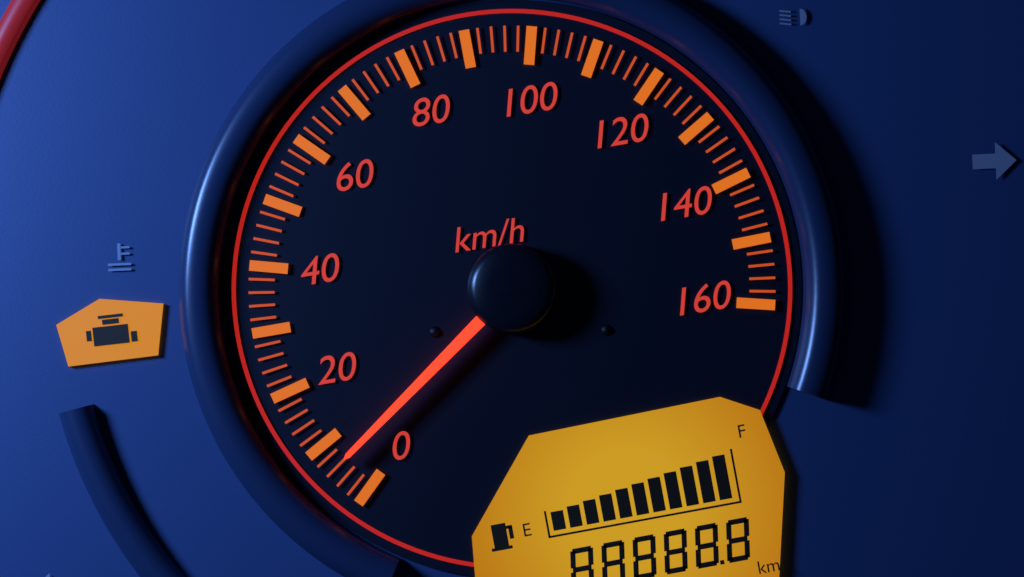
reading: 6 km/h
